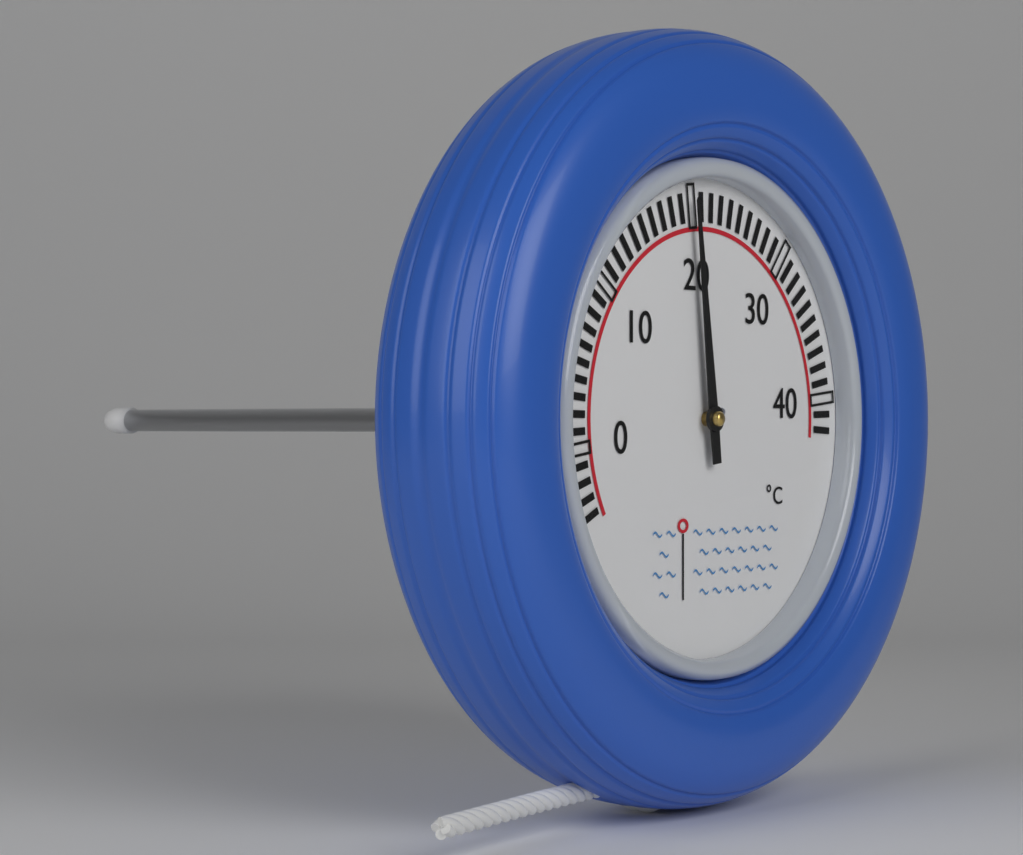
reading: 20 °C
